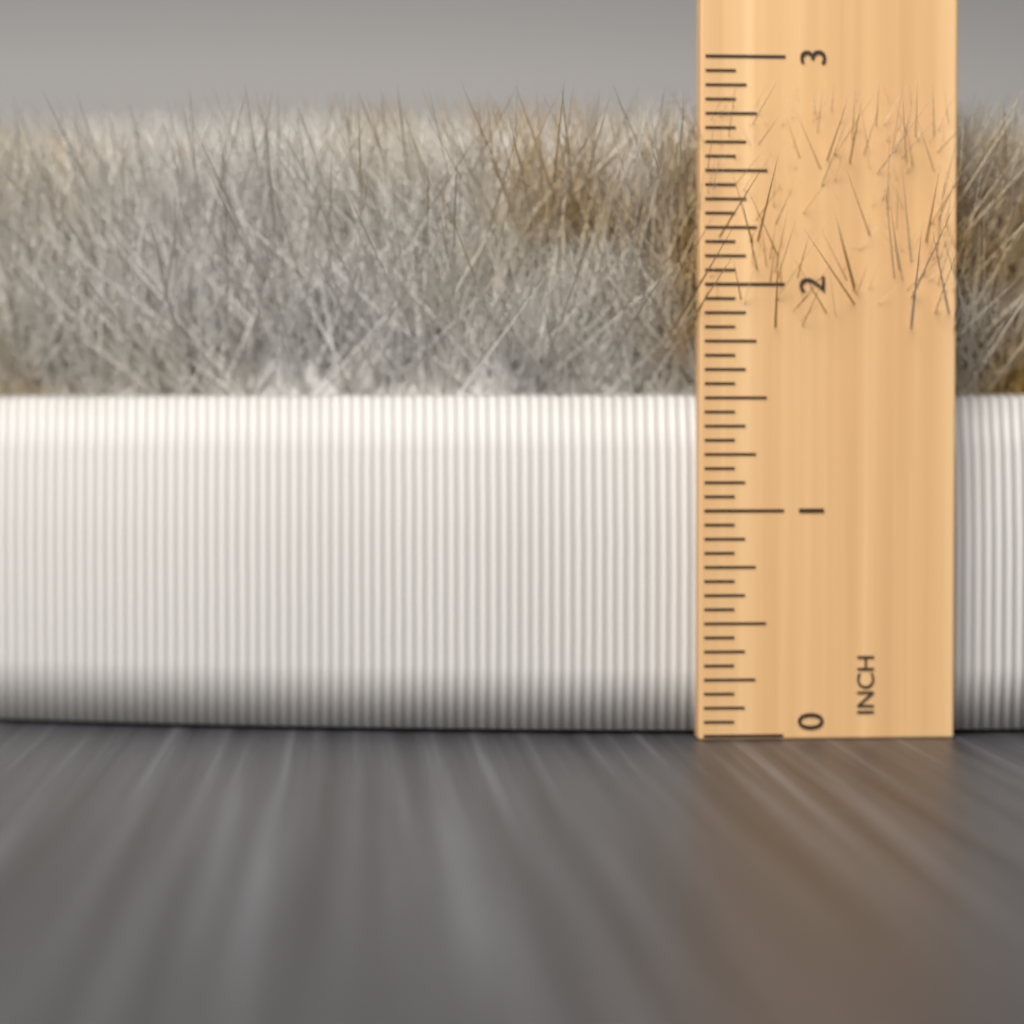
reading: 2.8750 in
